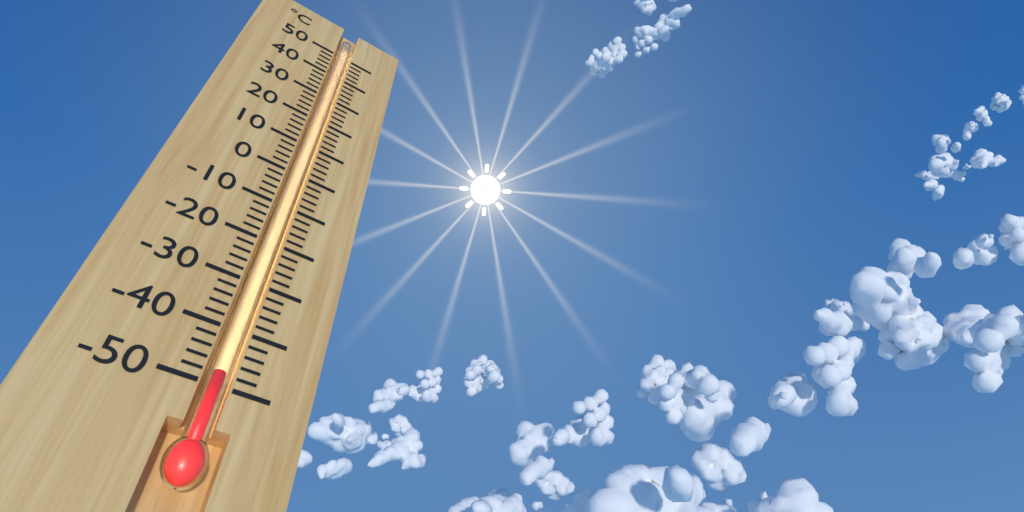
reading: -48 °C
